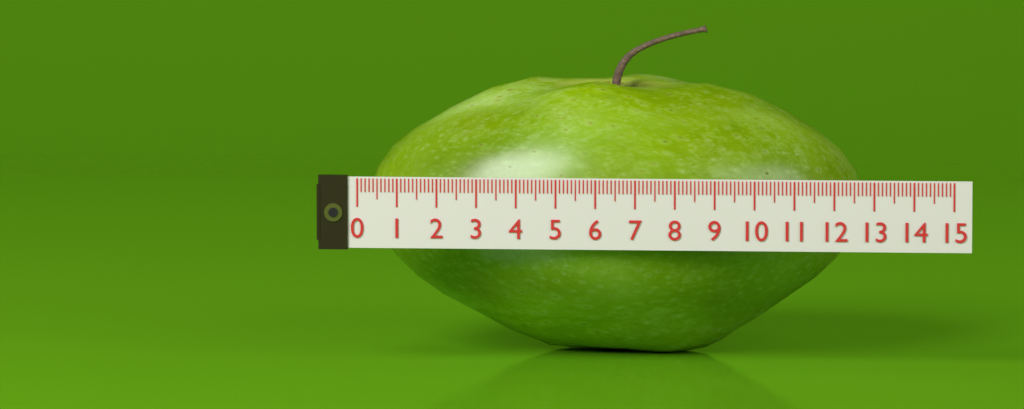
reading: 12.6 (no unit)
